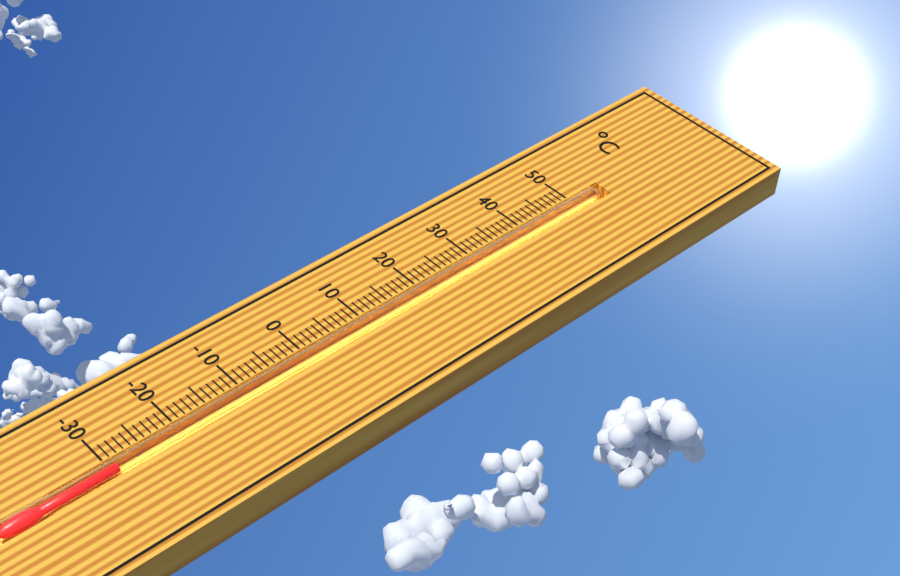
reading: -29 °C
